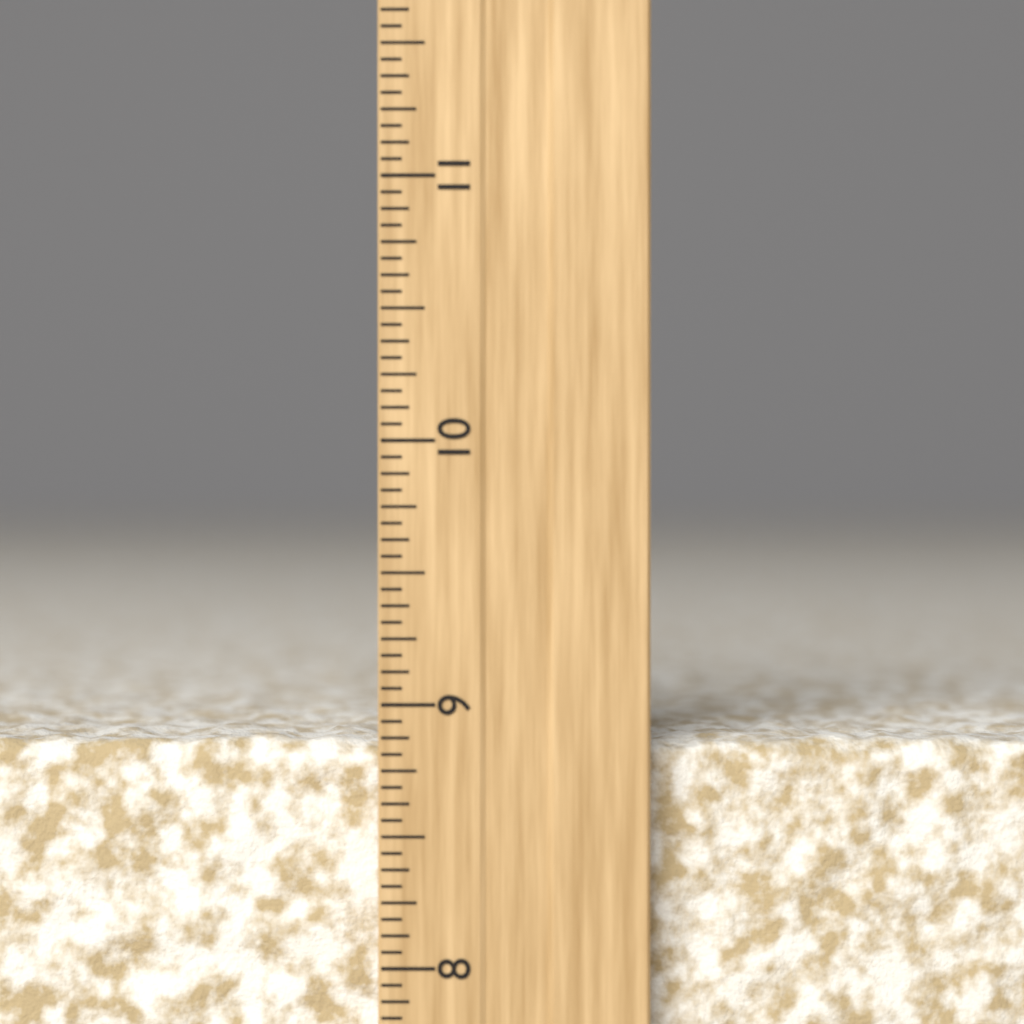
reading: 8.8750 inch
